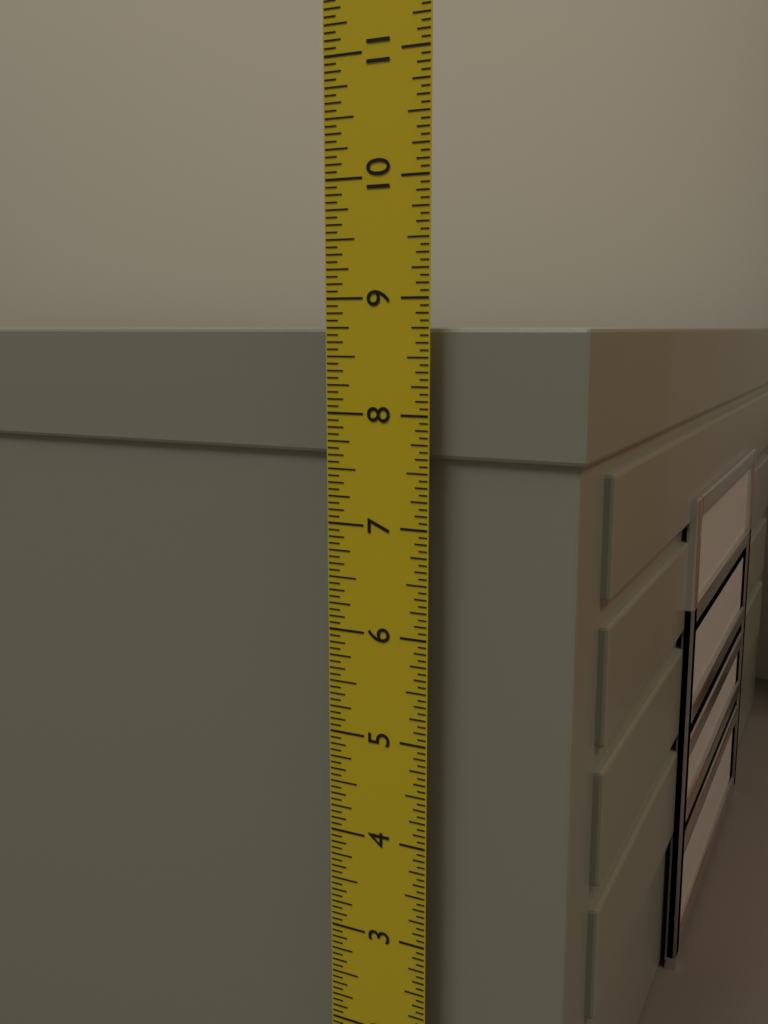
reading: 8.7500 in
